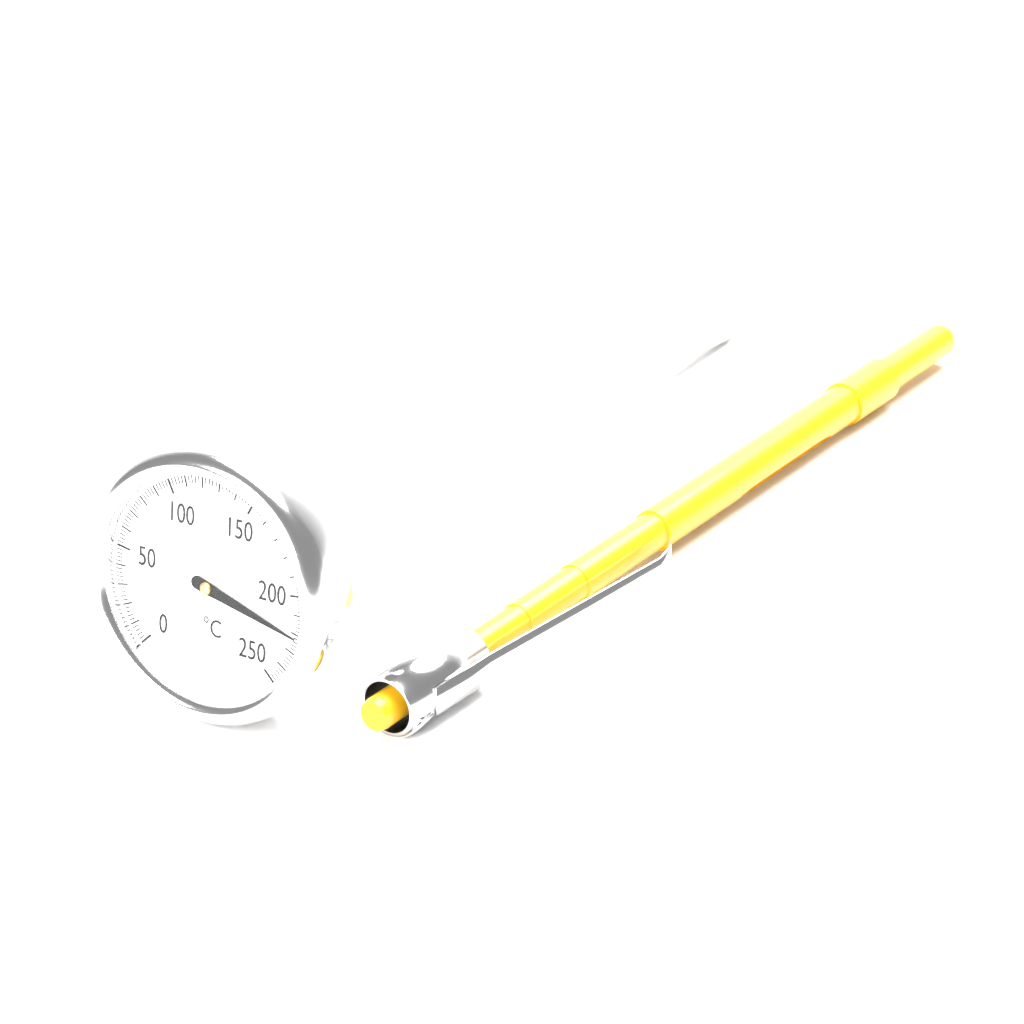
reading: 222 °C
